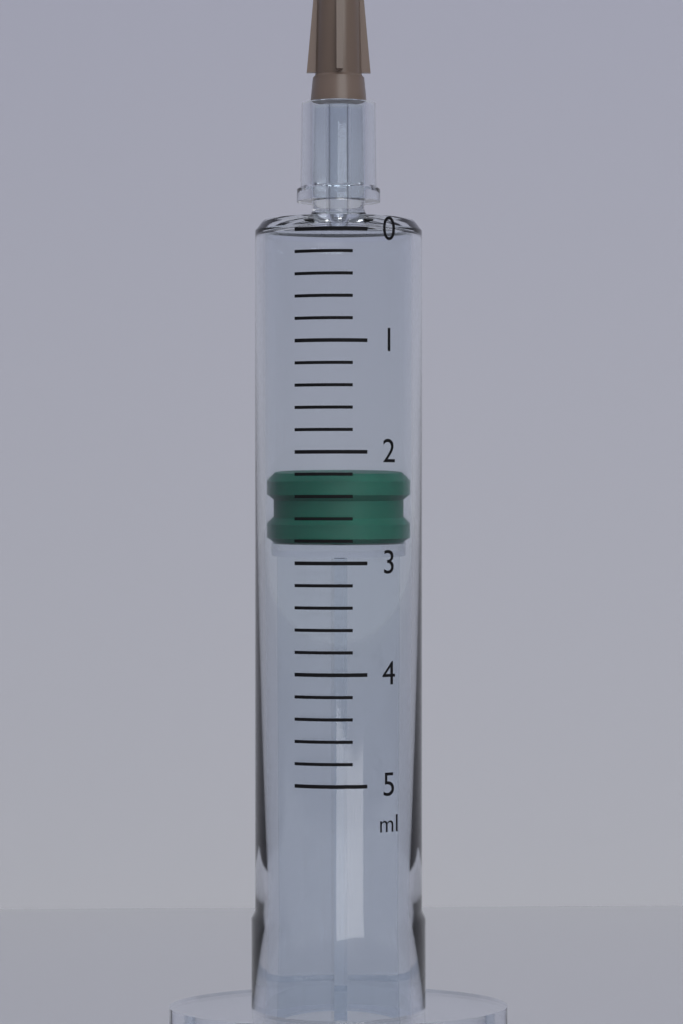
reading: 2.2 ml
